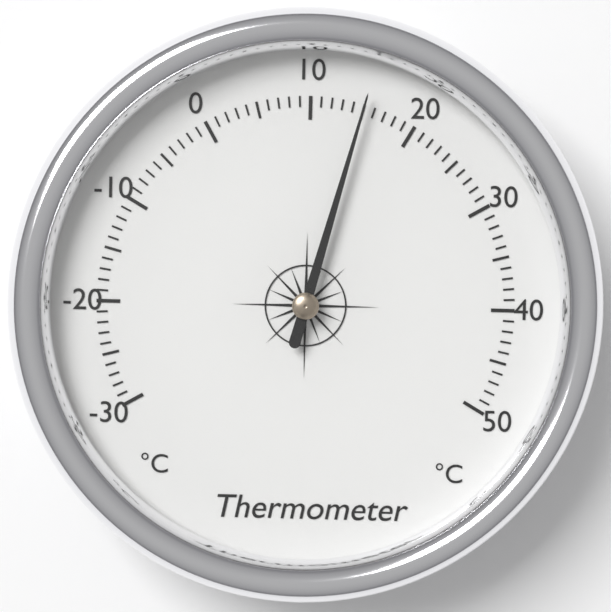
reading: 15 °C
